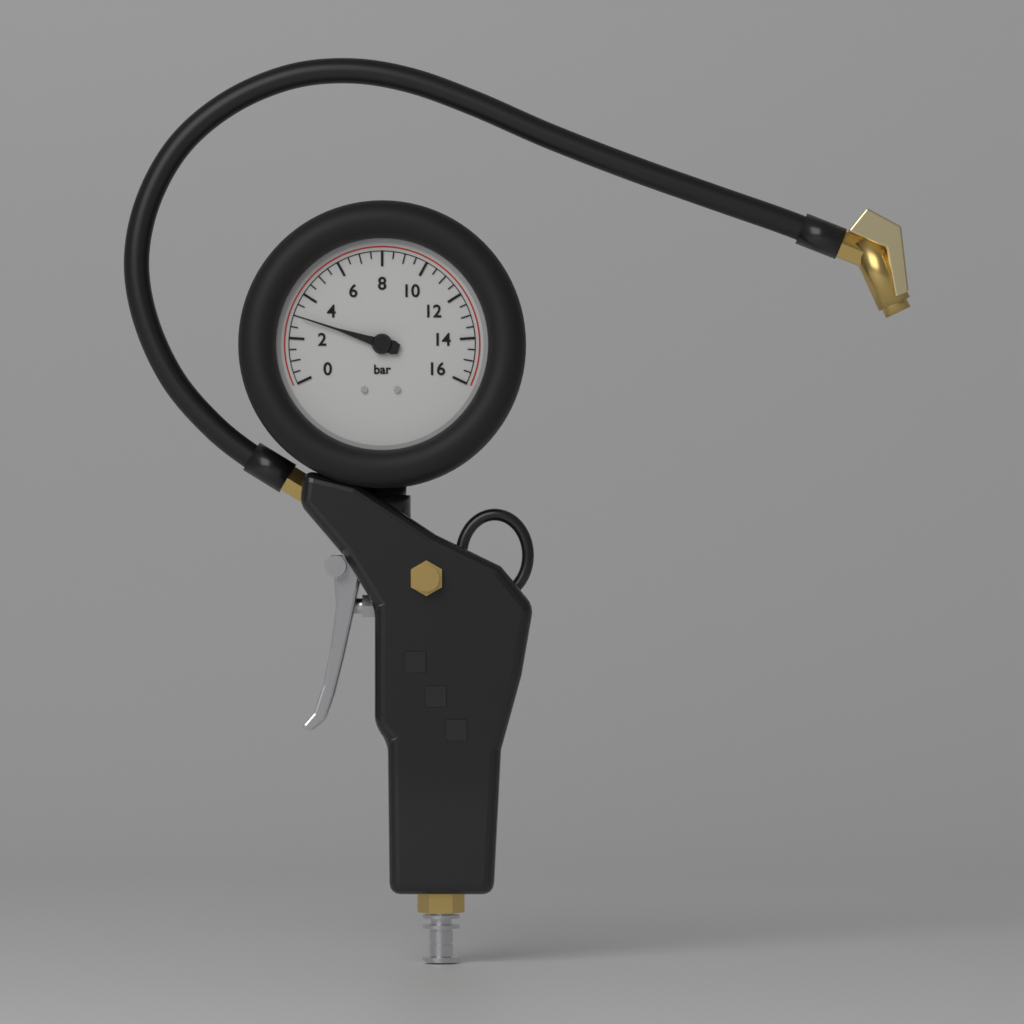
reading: 3.0 bar
